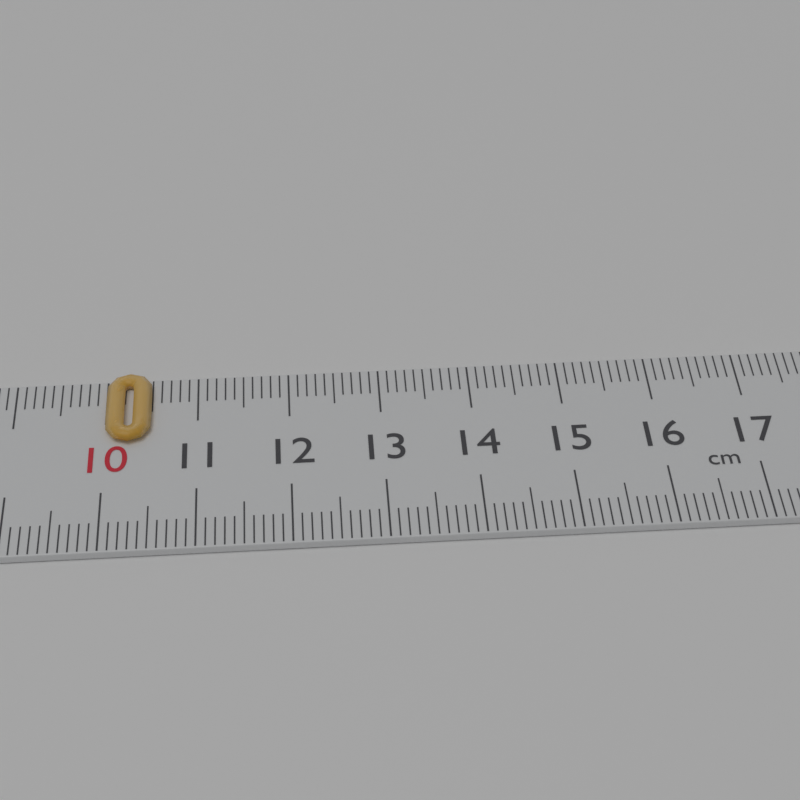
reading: 10.5 cm
